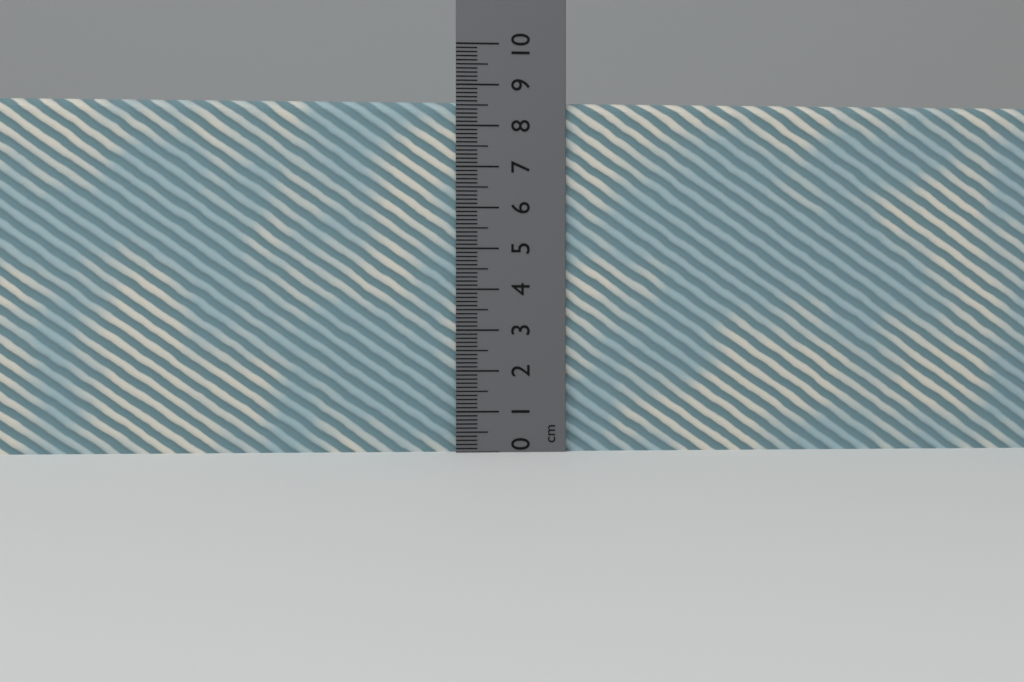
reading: 8.6 cm
